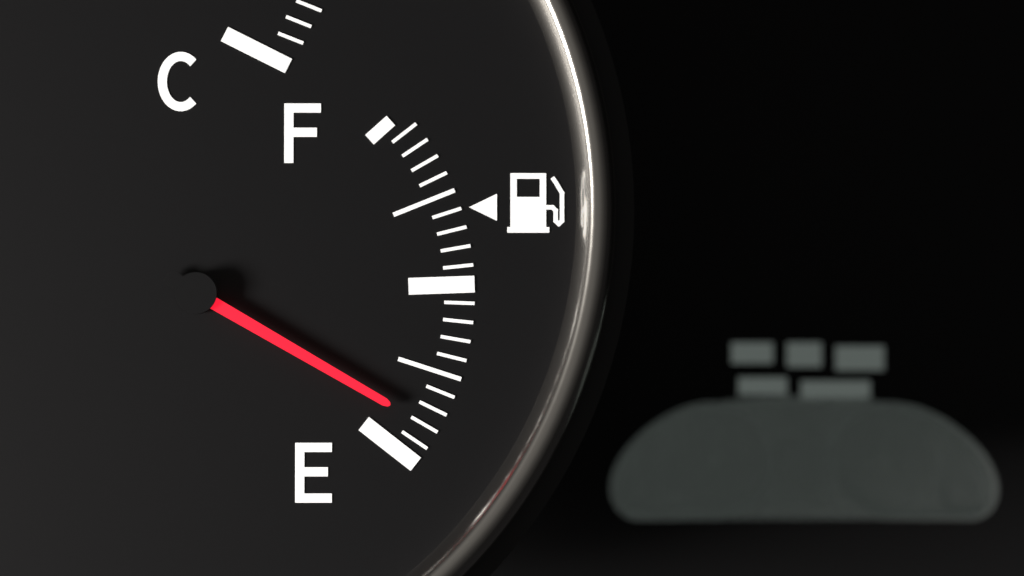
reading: 0.10 (no unit)
